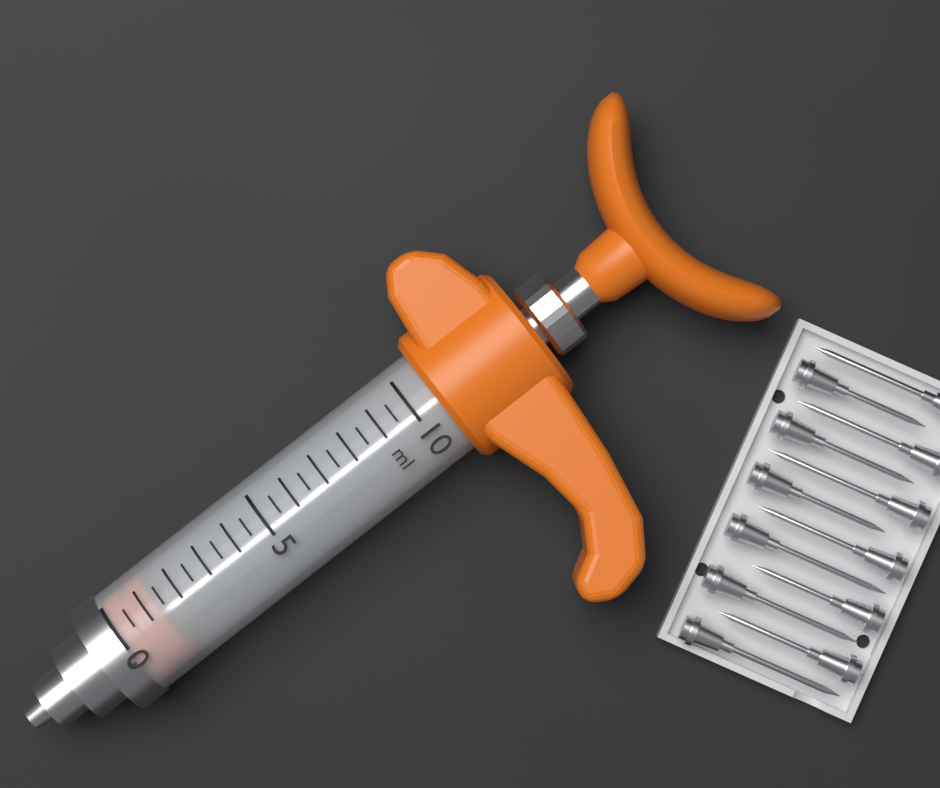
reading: 0.0 ml
